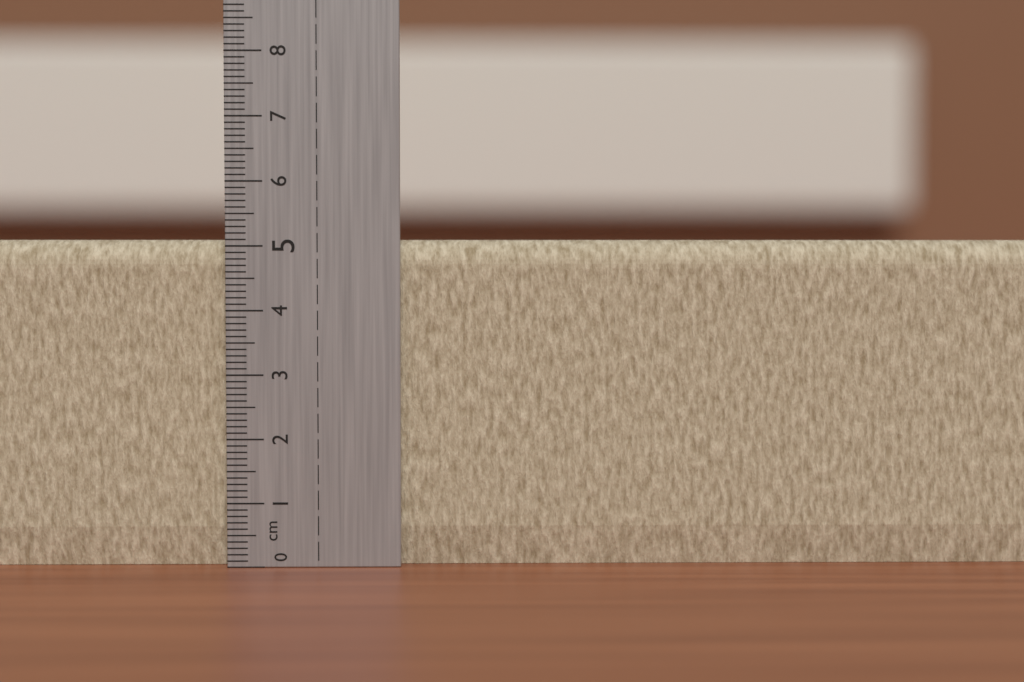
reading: 5.1 cm
